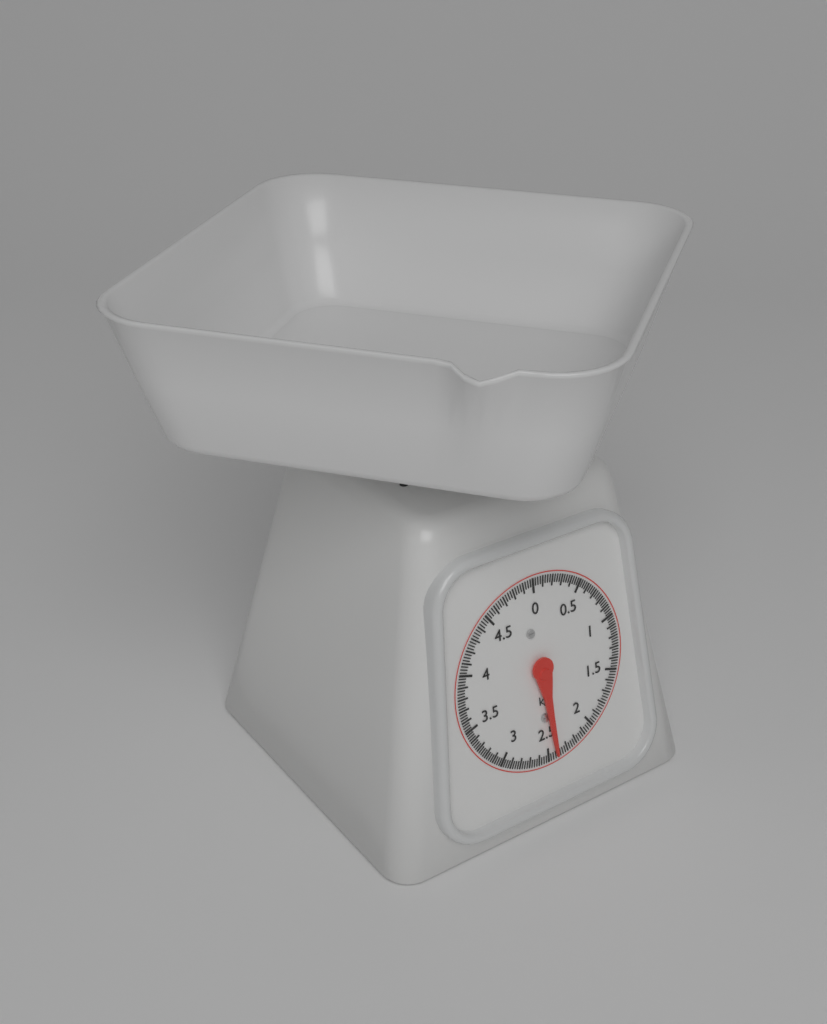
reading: 2.425 kg
